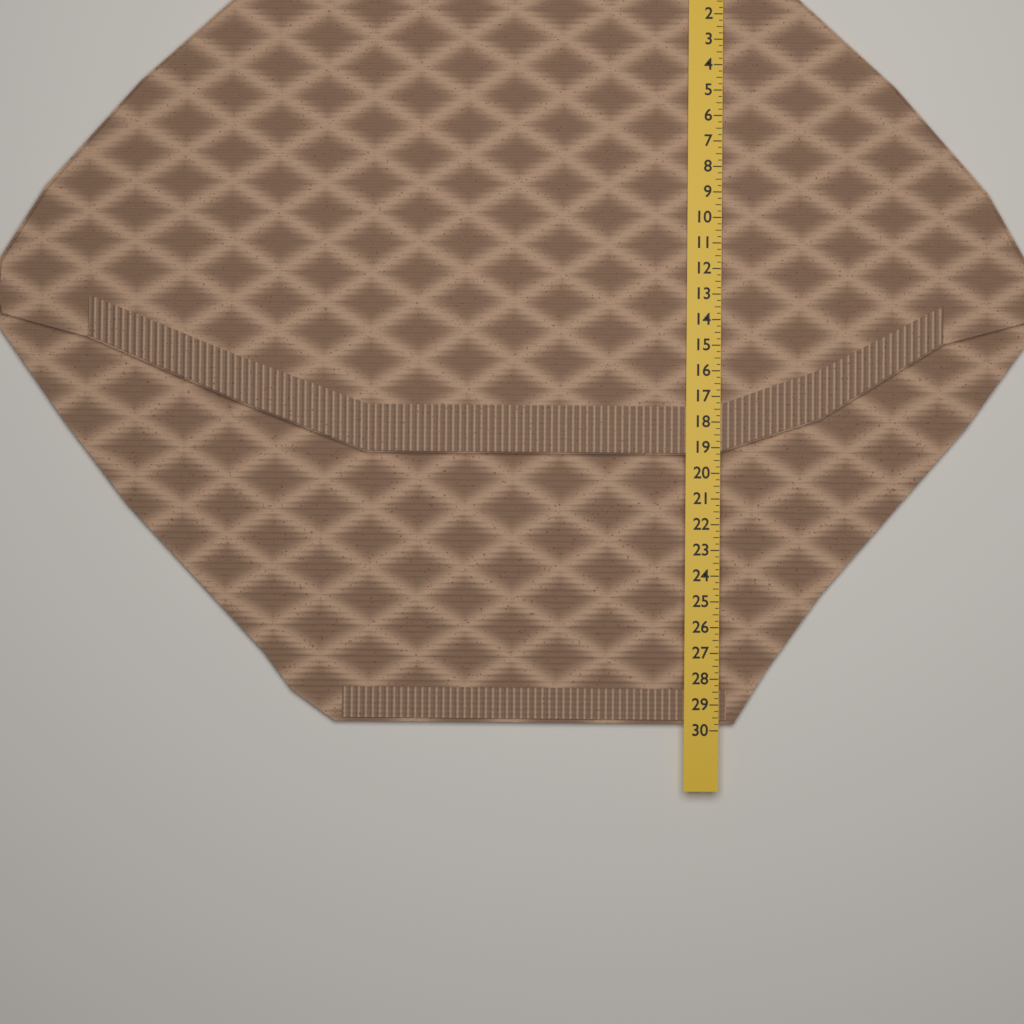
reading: 29.75 in
